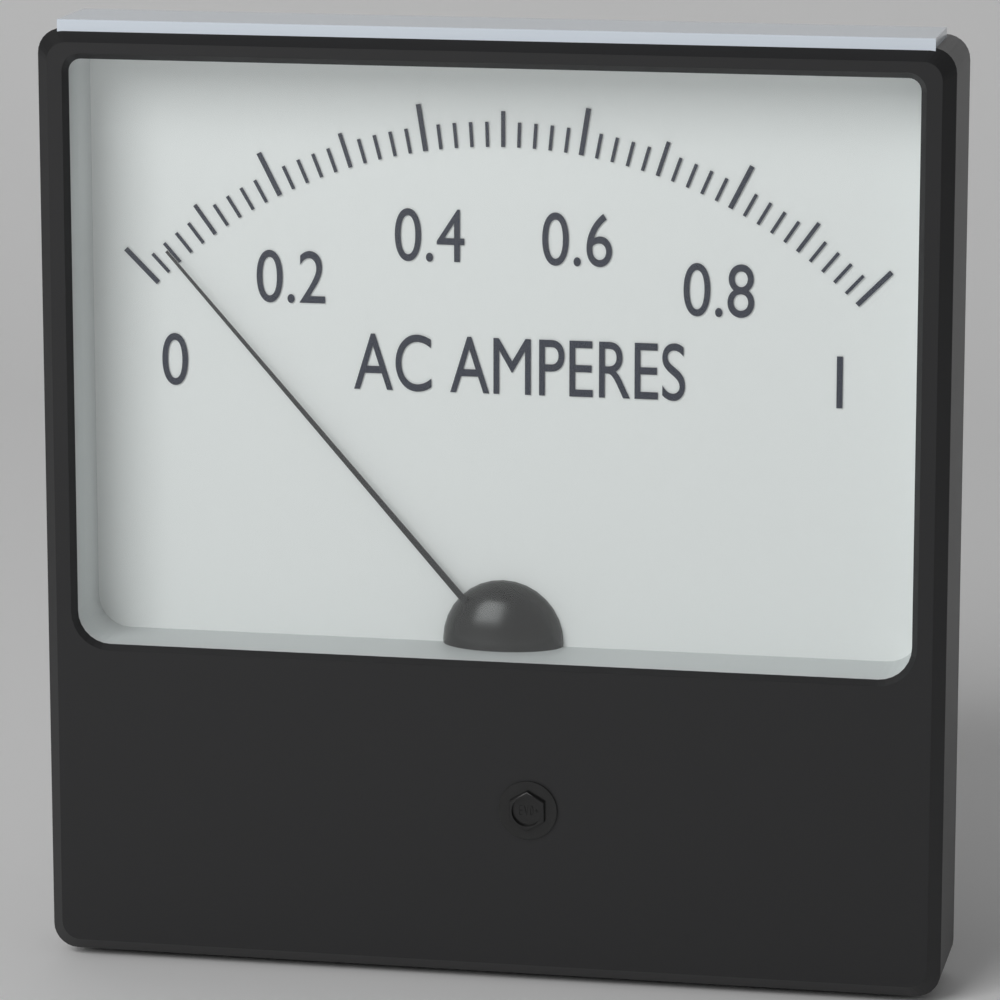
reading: 0.04 A
